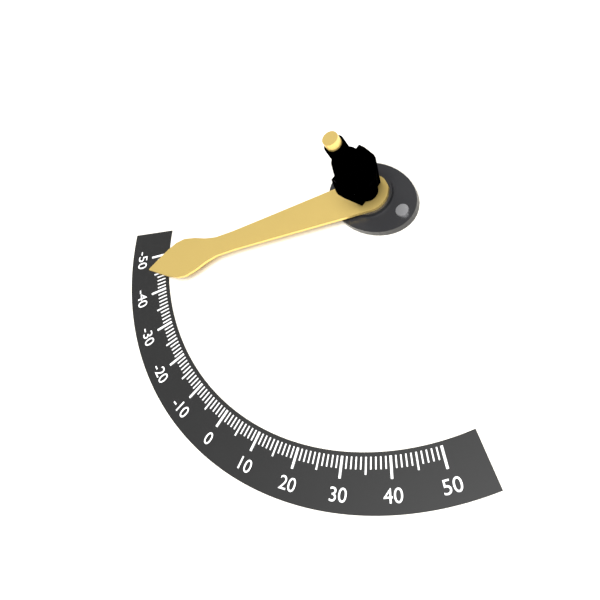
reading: -45 (no unit)
